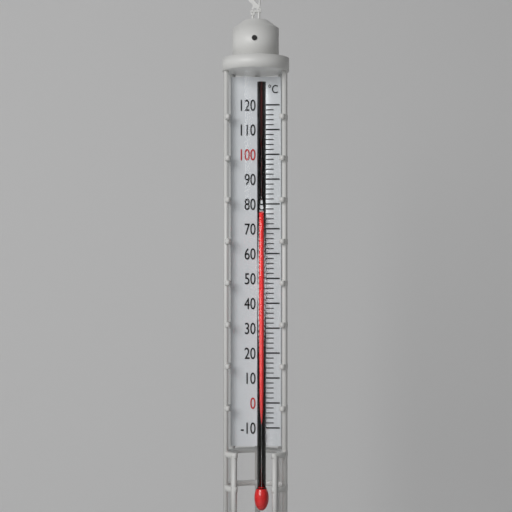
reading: 76 °C
